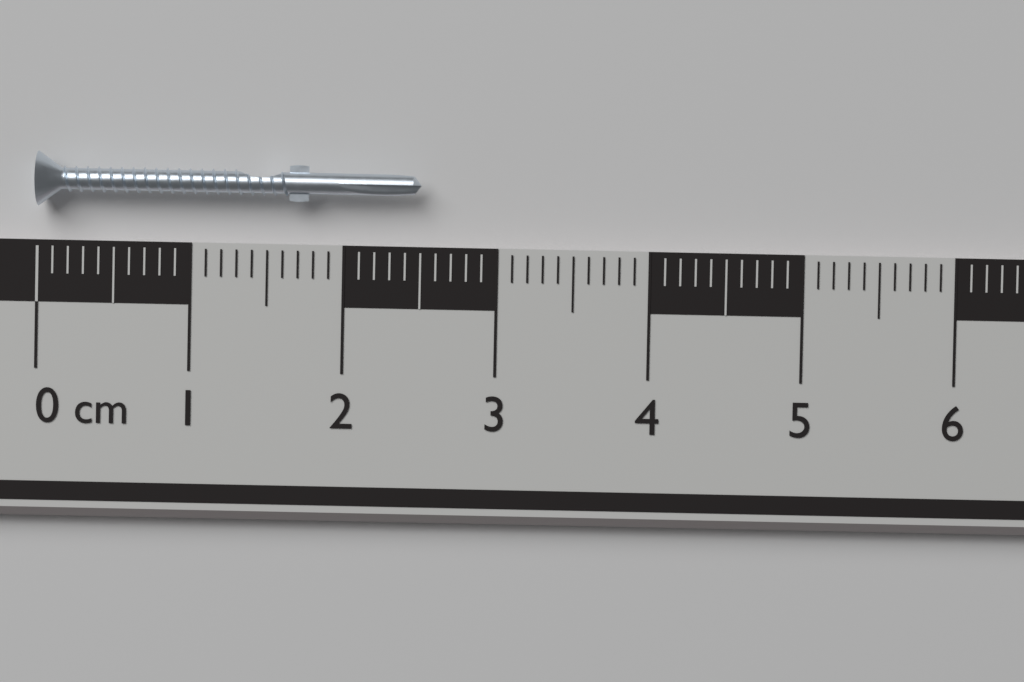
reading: 2.5 cm
